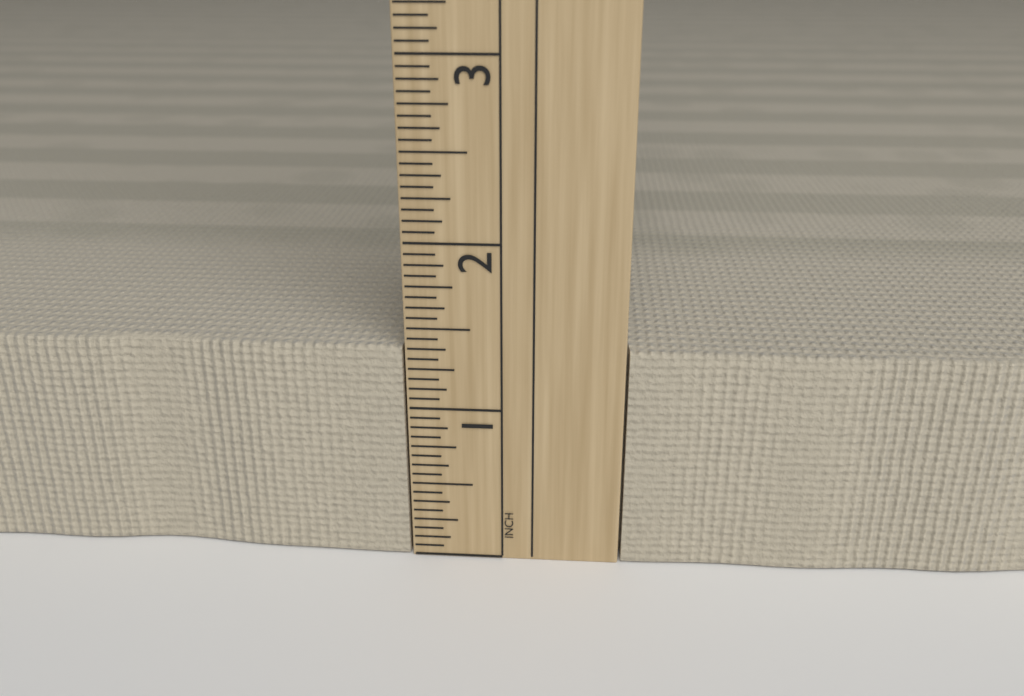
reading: 1.3750 in
